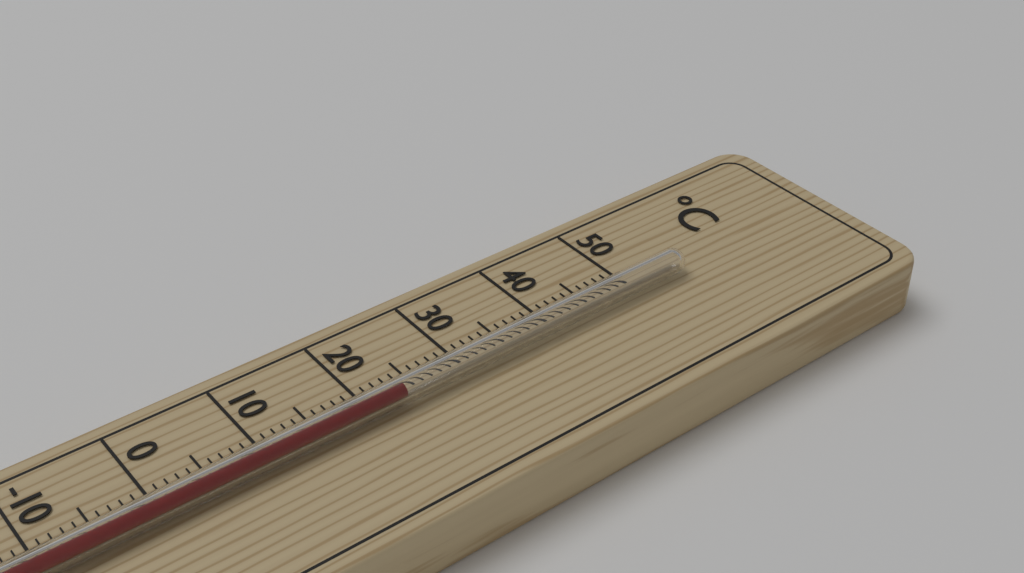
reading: 23 °C
